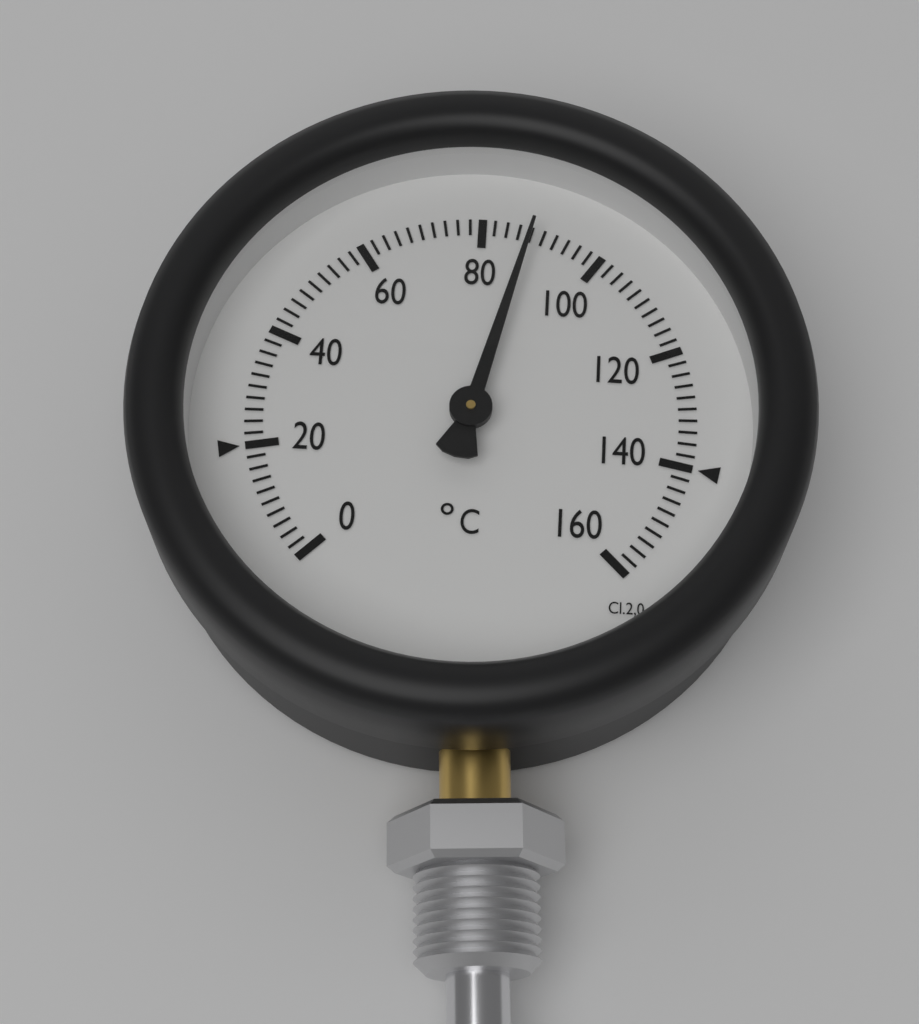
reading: 88 °C
